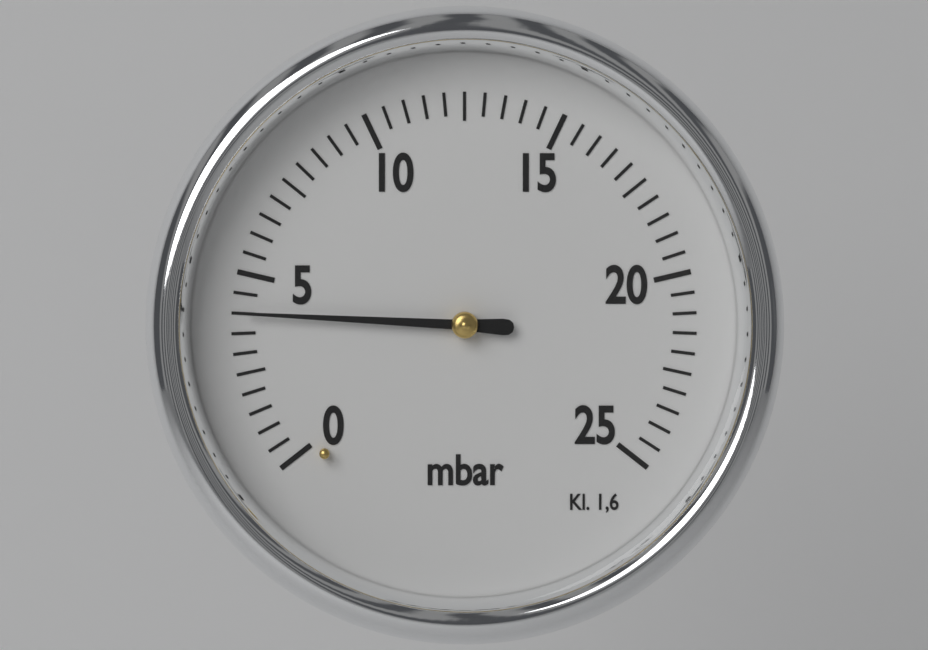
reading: 4.0 mbar
